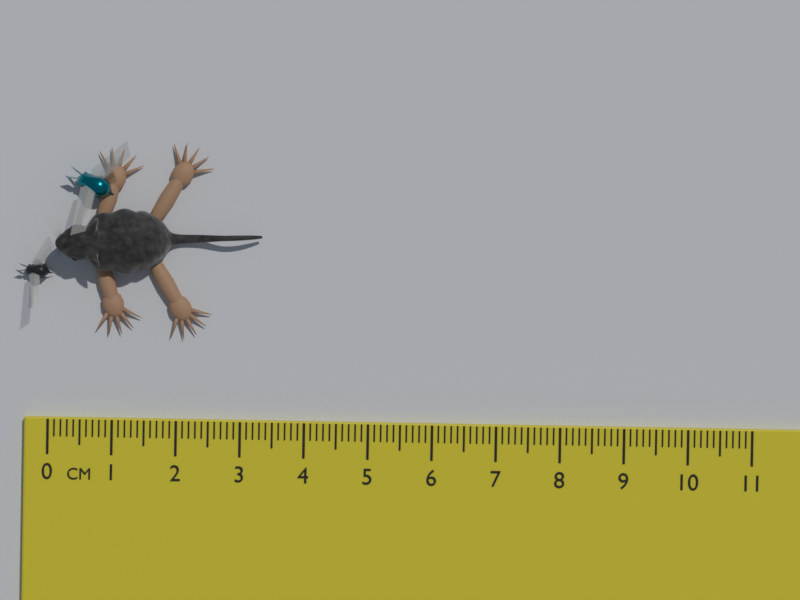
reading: 3.3 cm
